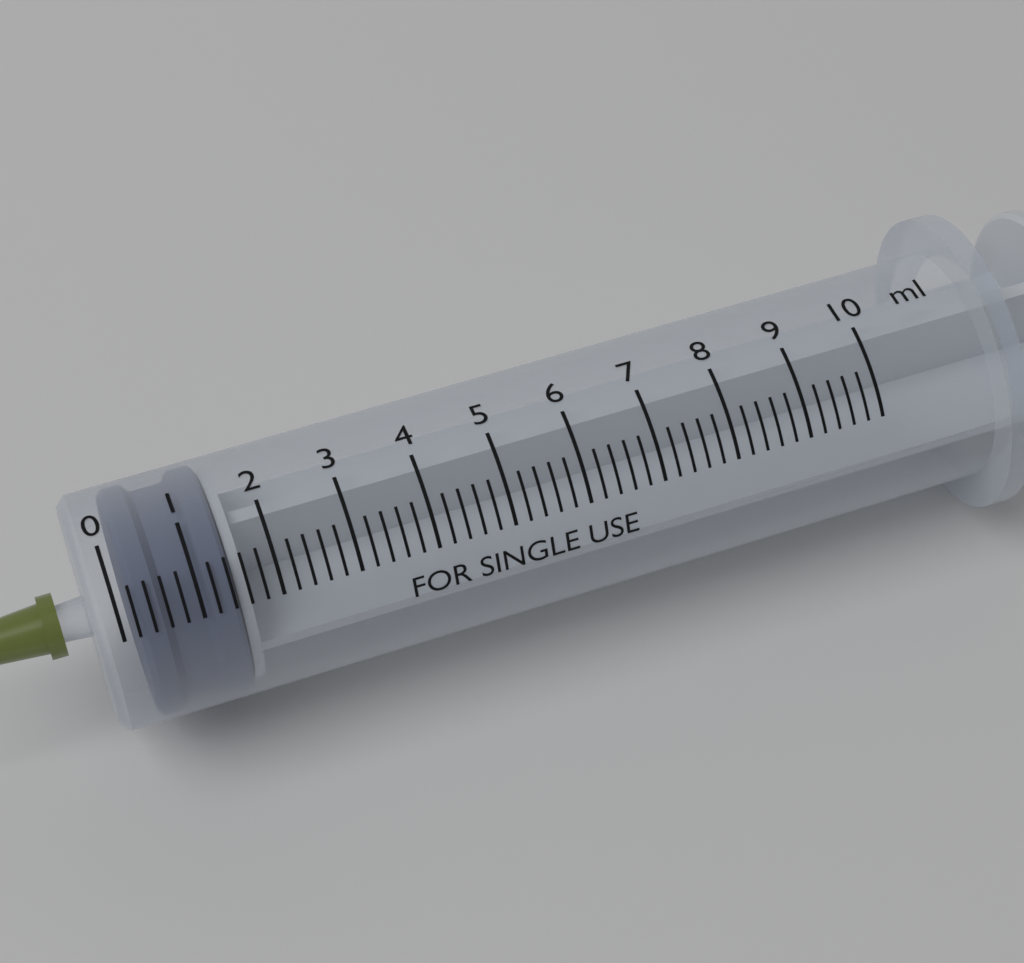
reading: 0.2 ml
